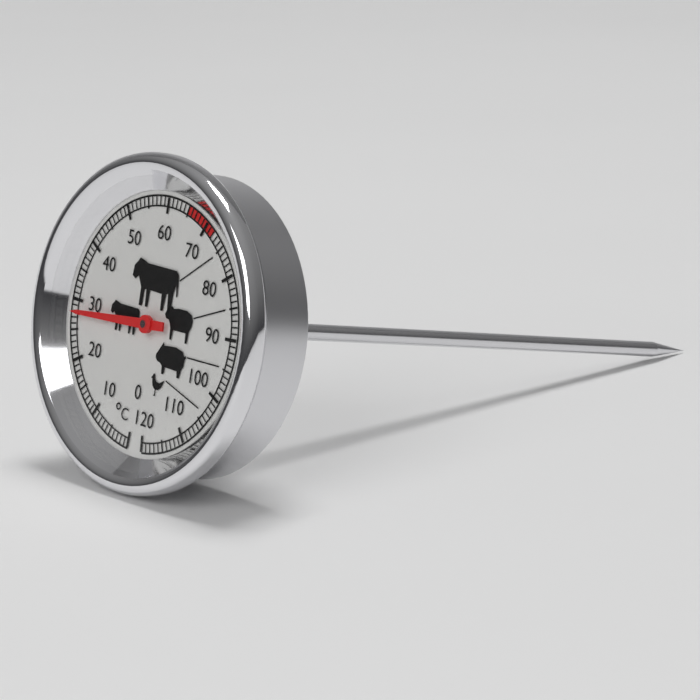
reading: 28 °C
